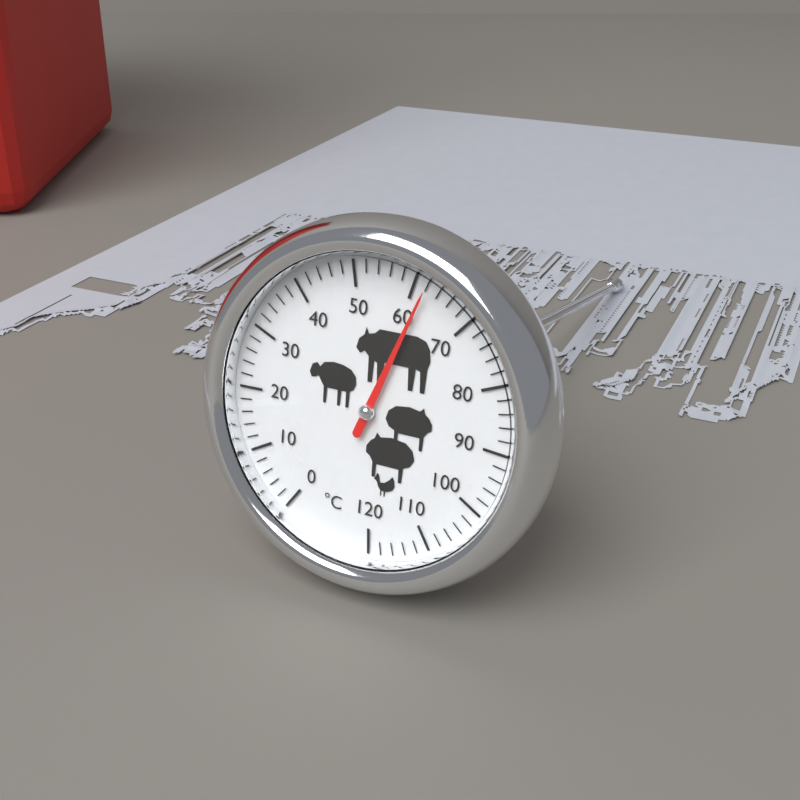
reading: 62 °C
